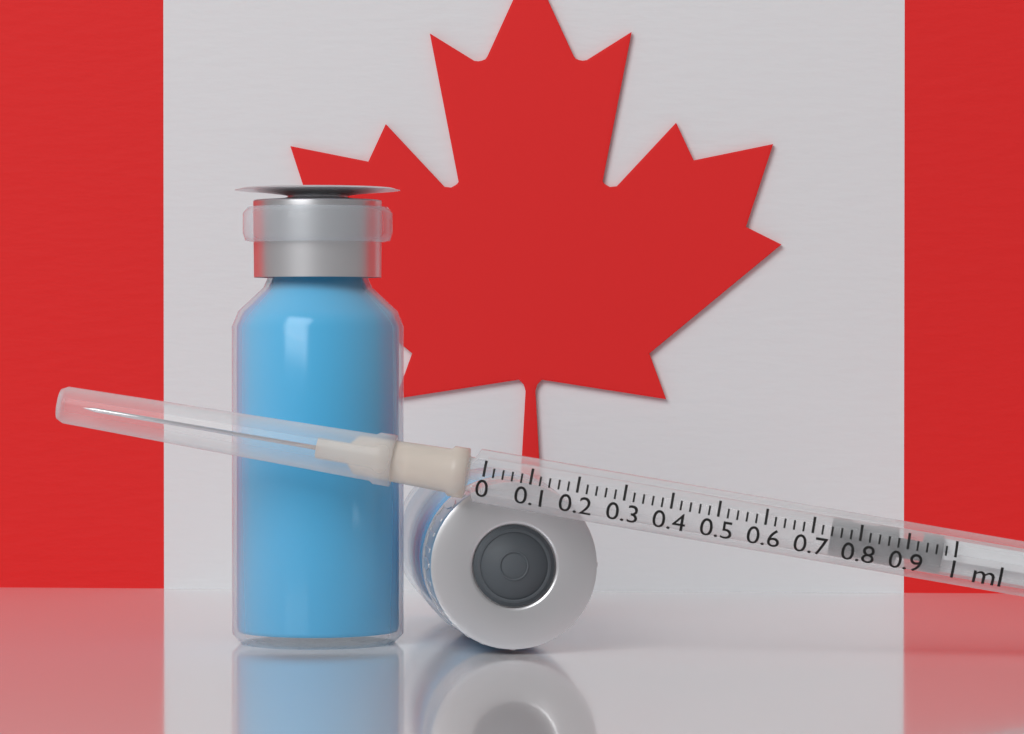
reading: 0.74 ml
